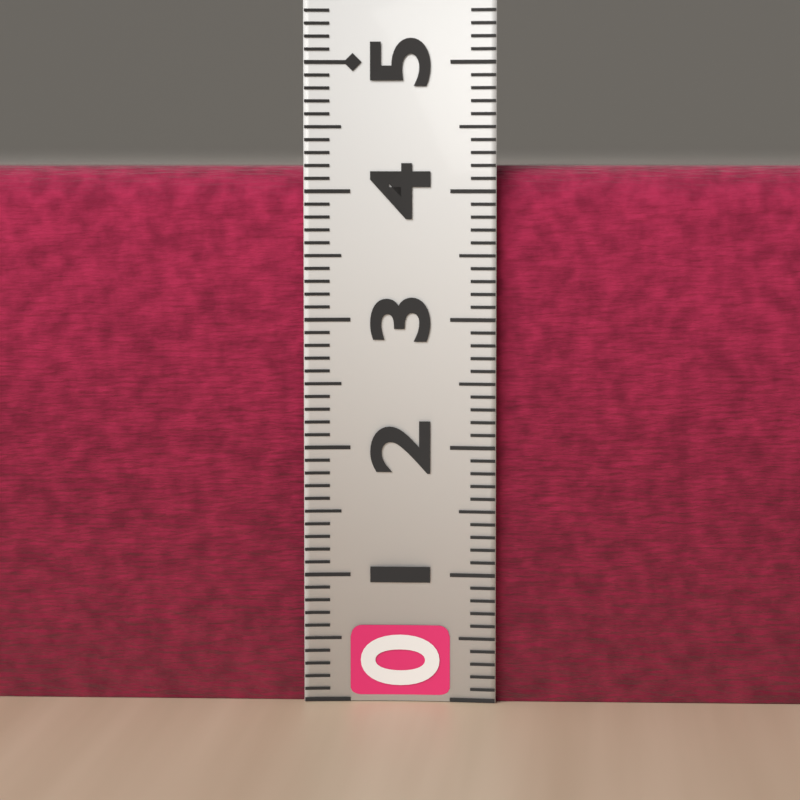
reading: 4.2 (no unit)
